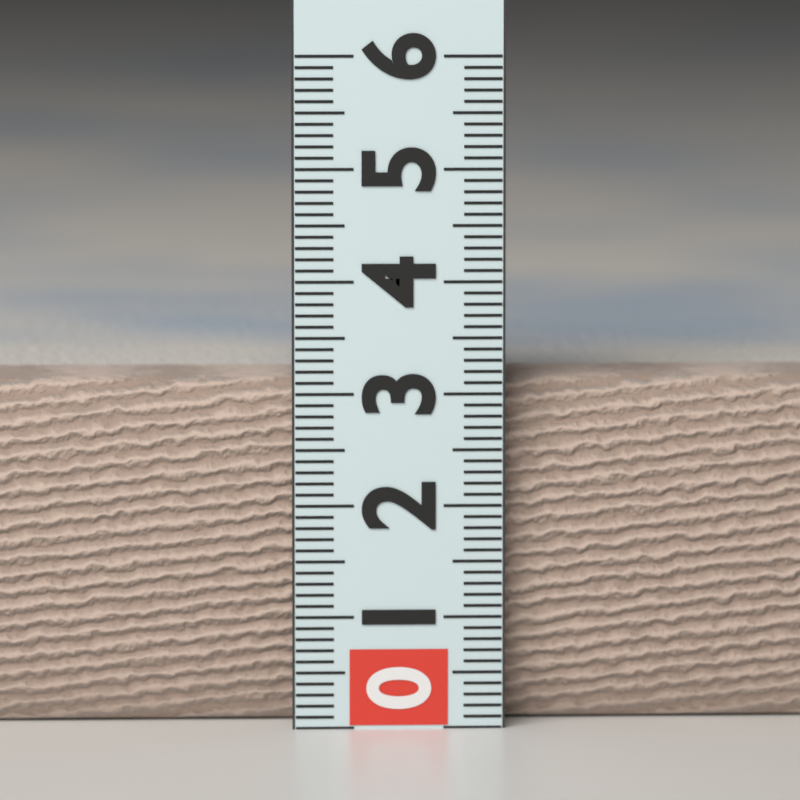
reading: 3.1 (no unit)
